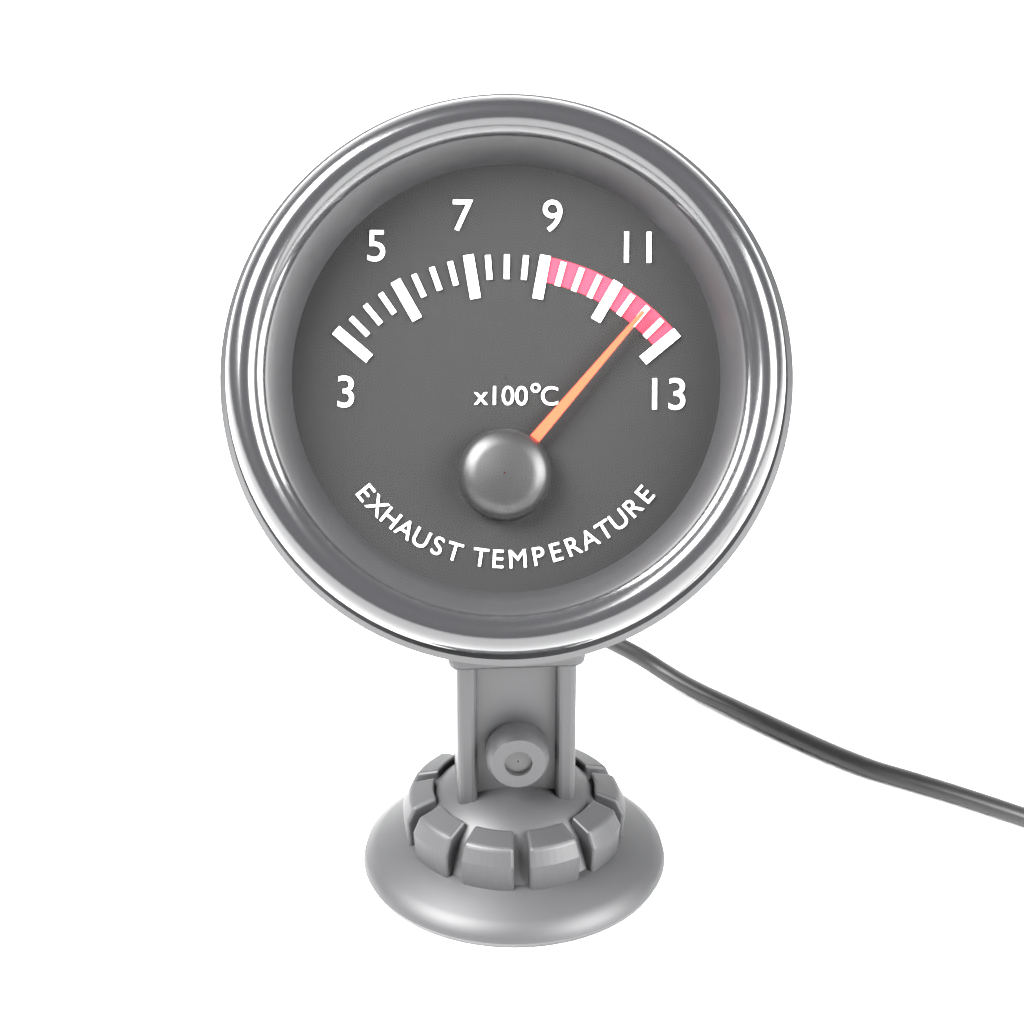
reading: 12.0 x100°C
